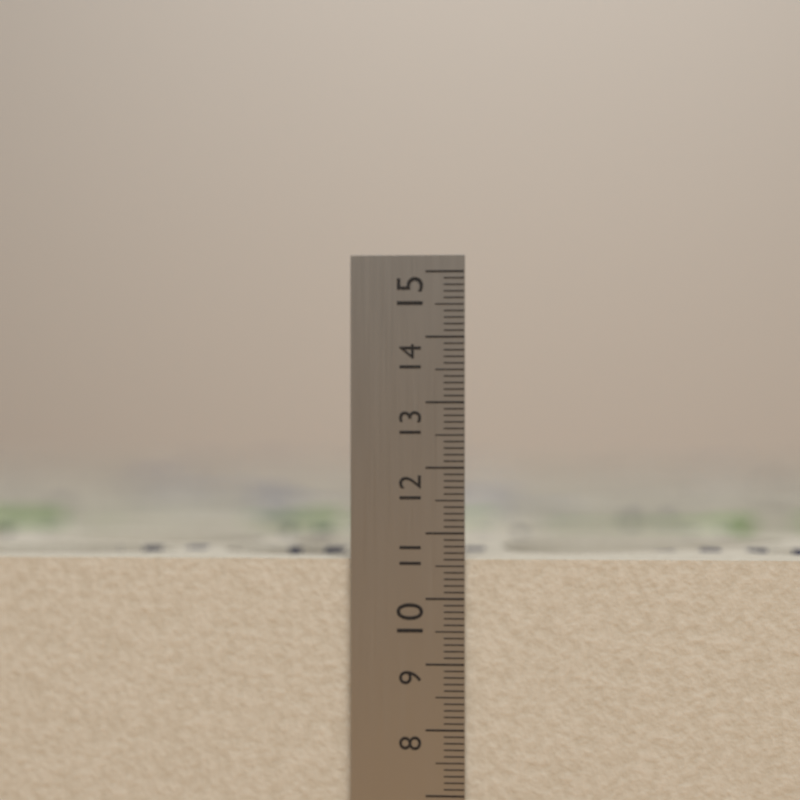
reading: 10.6 cm
